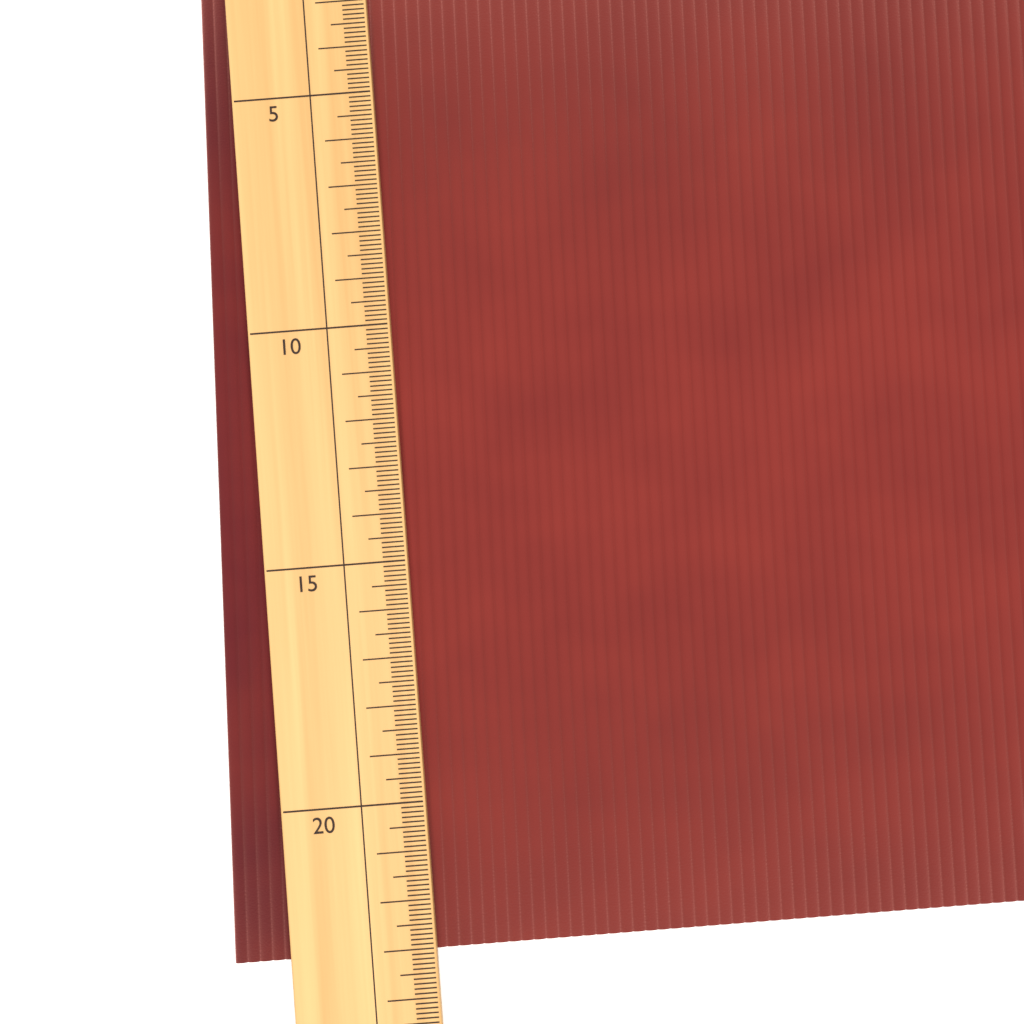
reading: 23.1 (no unit)
